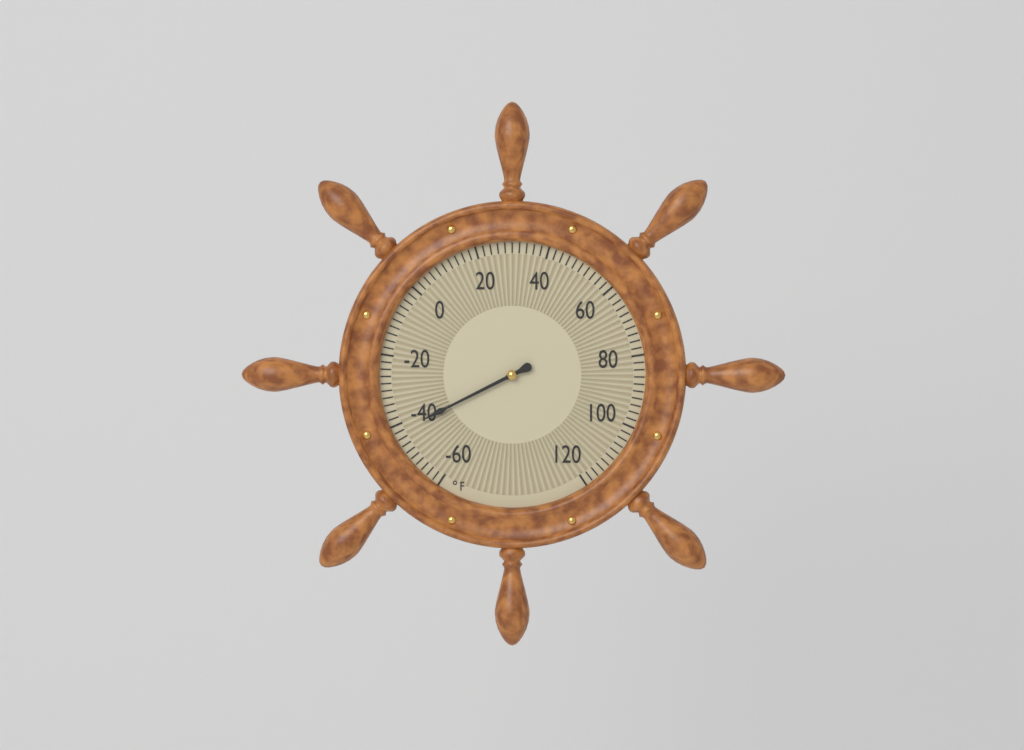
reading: -42 °F
